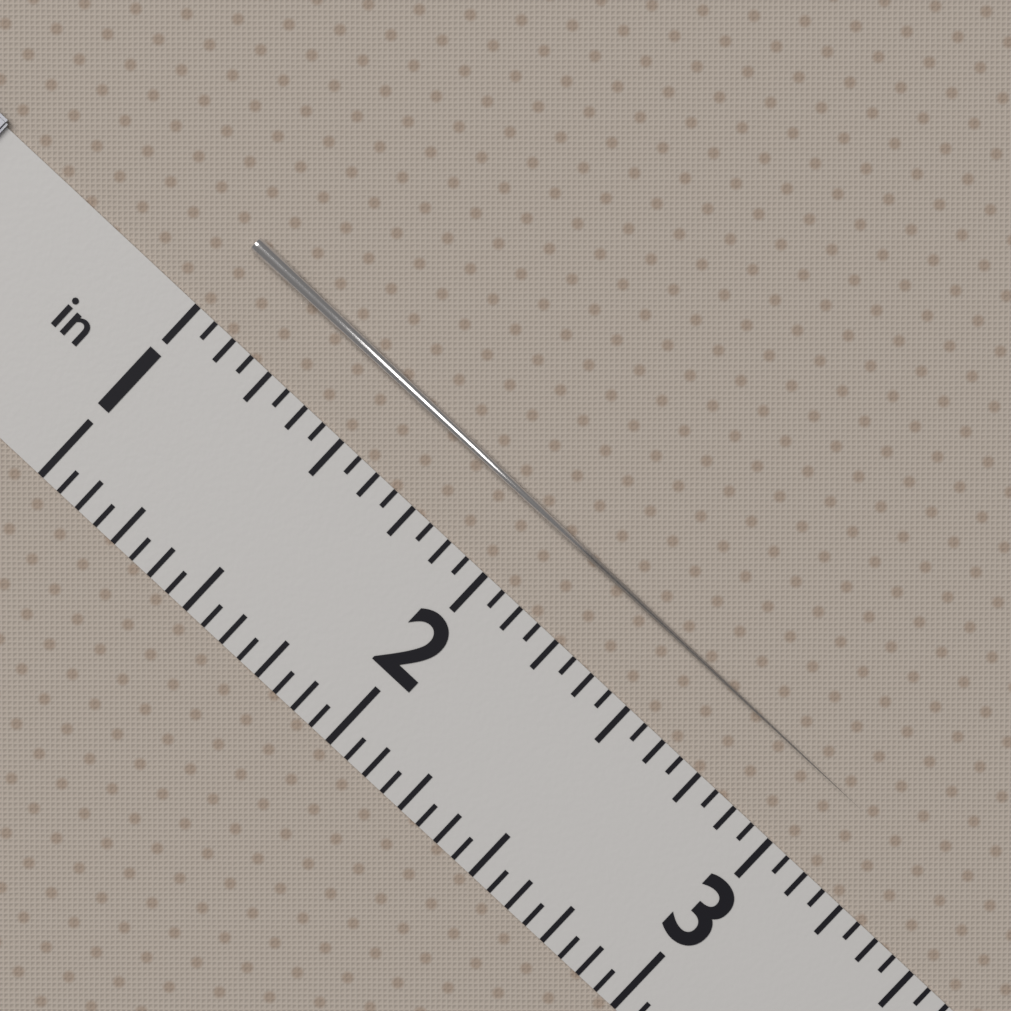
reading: 3.1250 in
